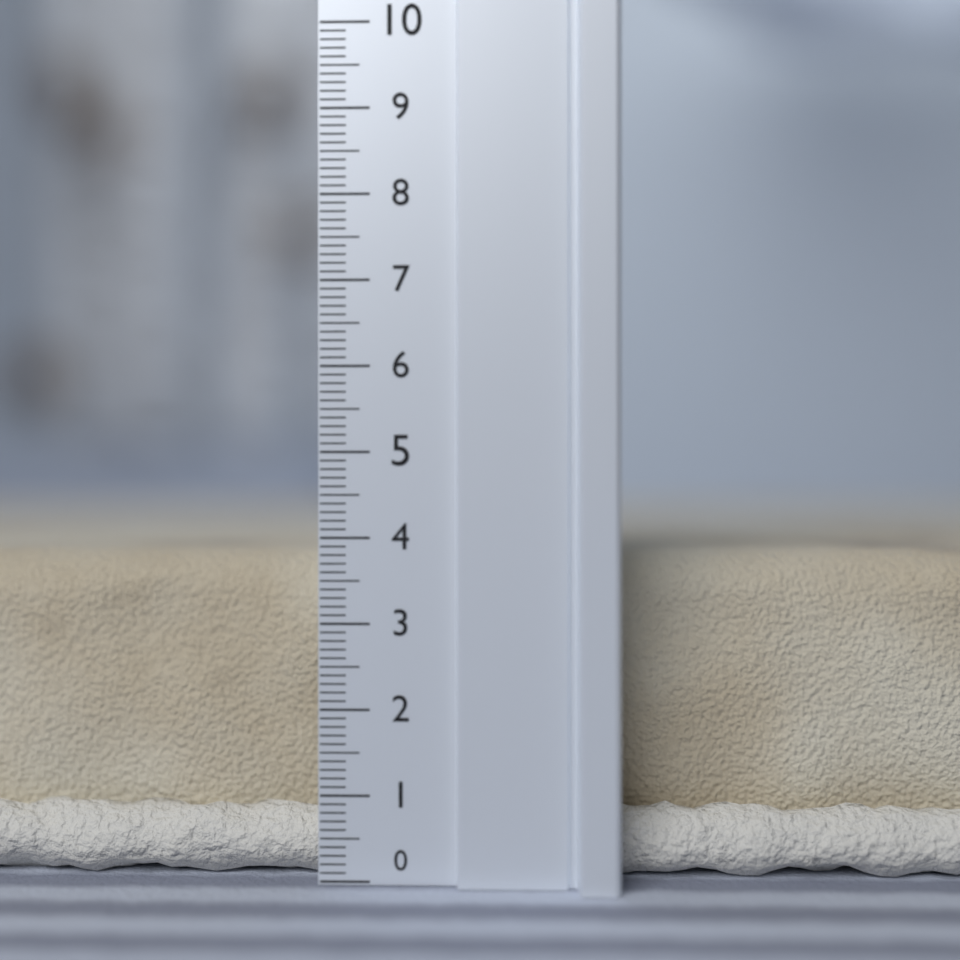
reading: 3.8 (no unit)
